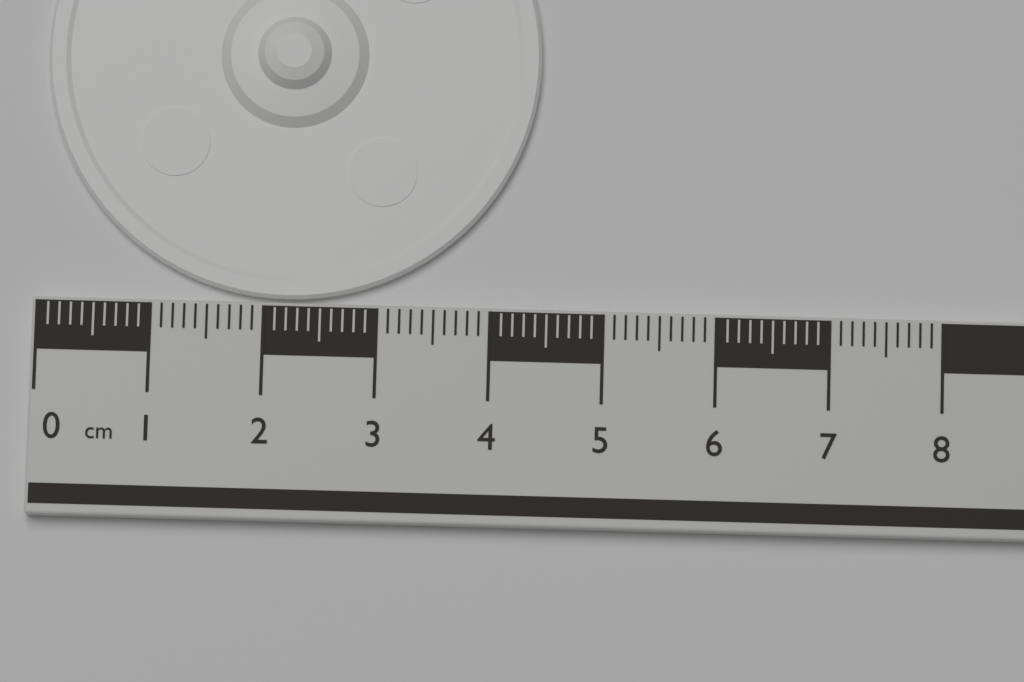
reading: 4.4 cm
